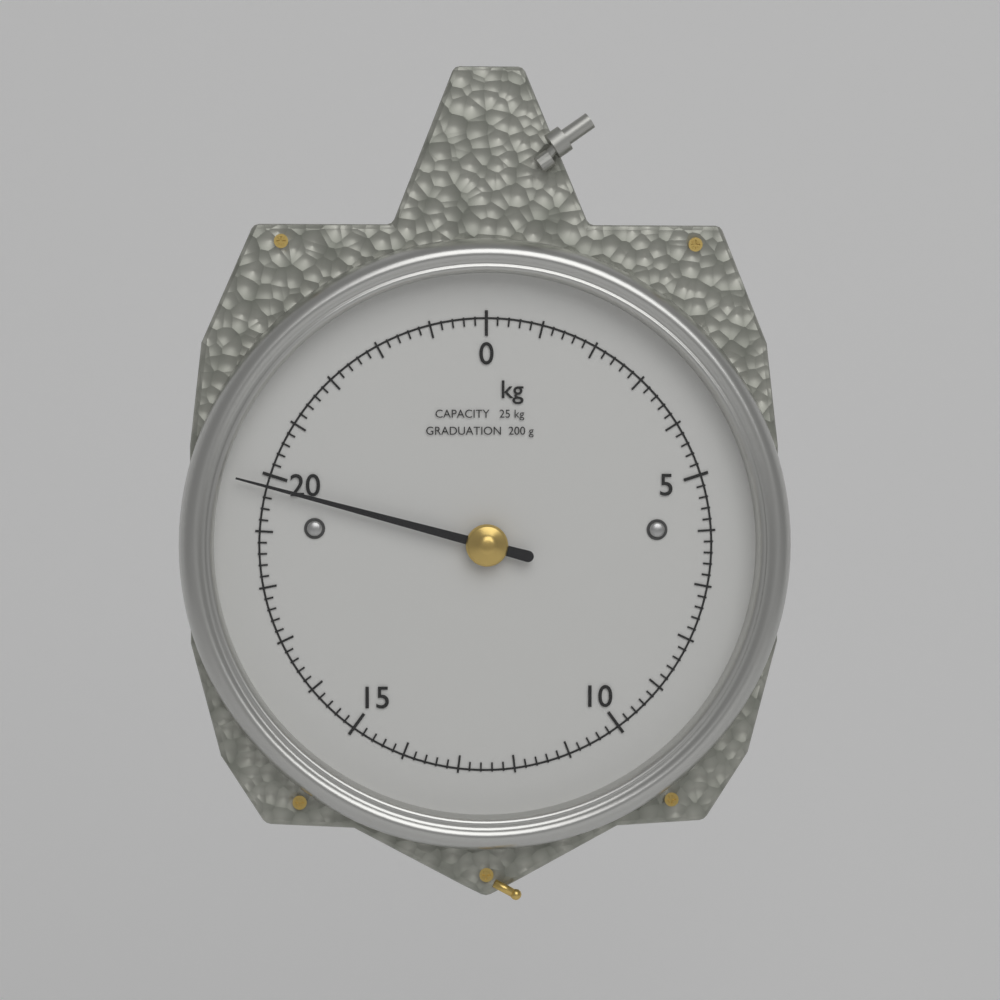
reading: 19.8 kg
